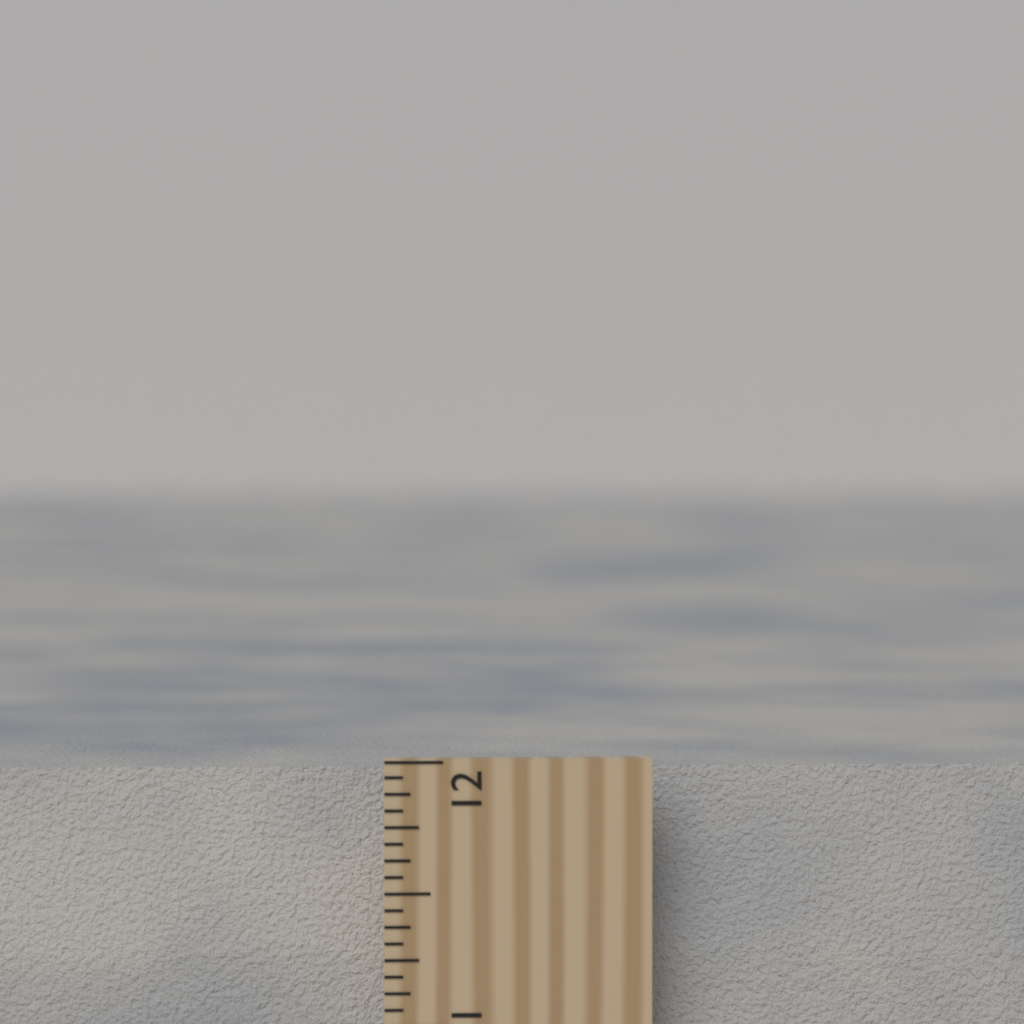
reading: 11.9375 inch
